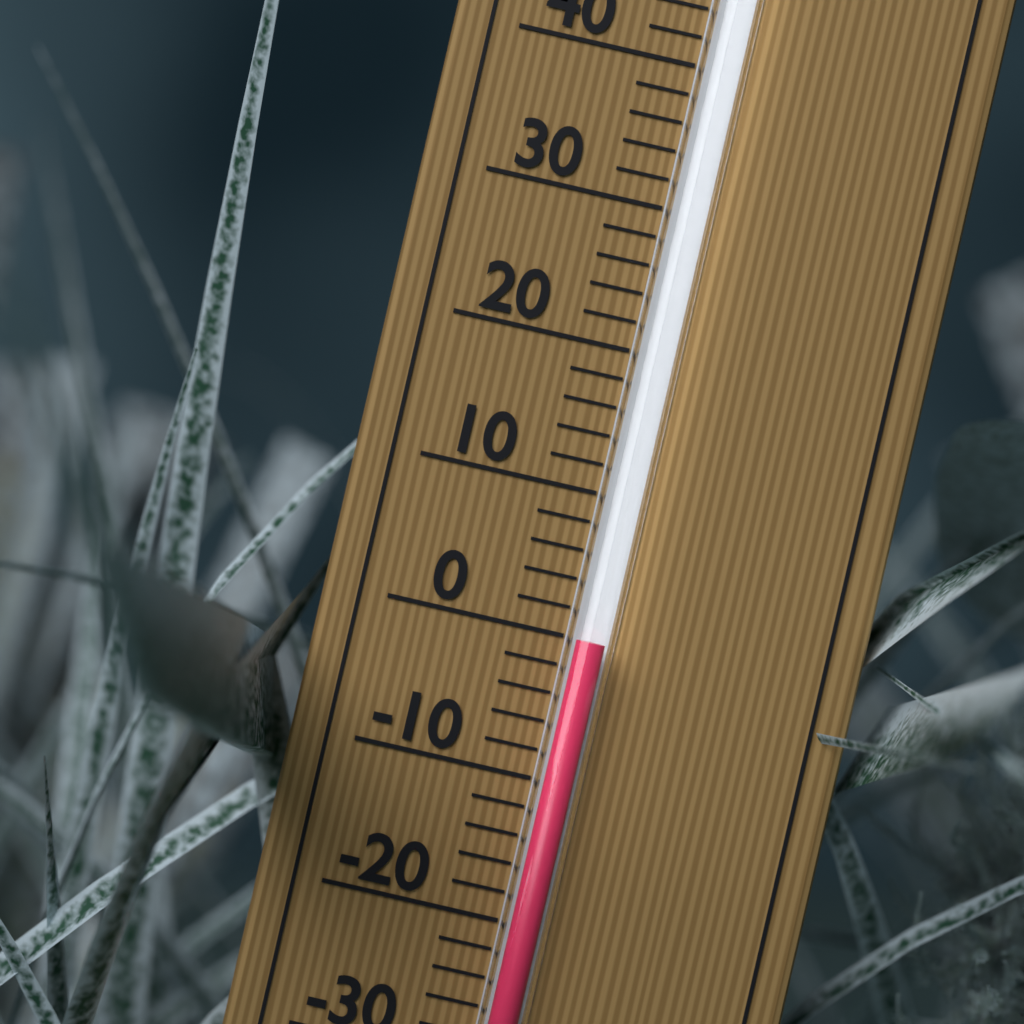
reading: 0 °C
